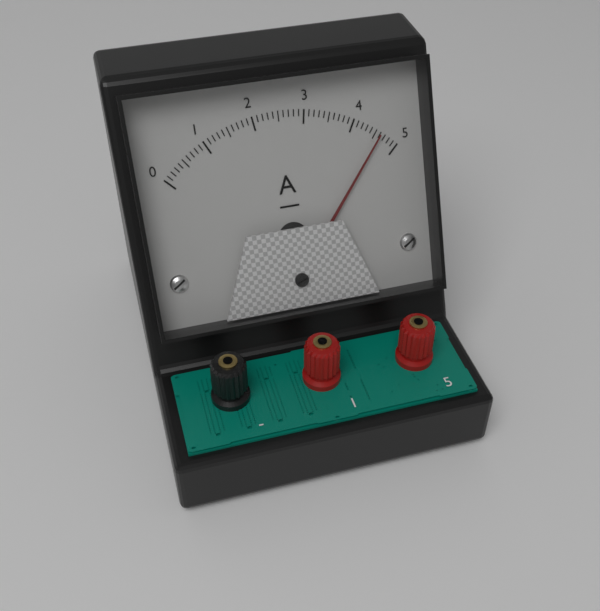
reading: 4.6 A
